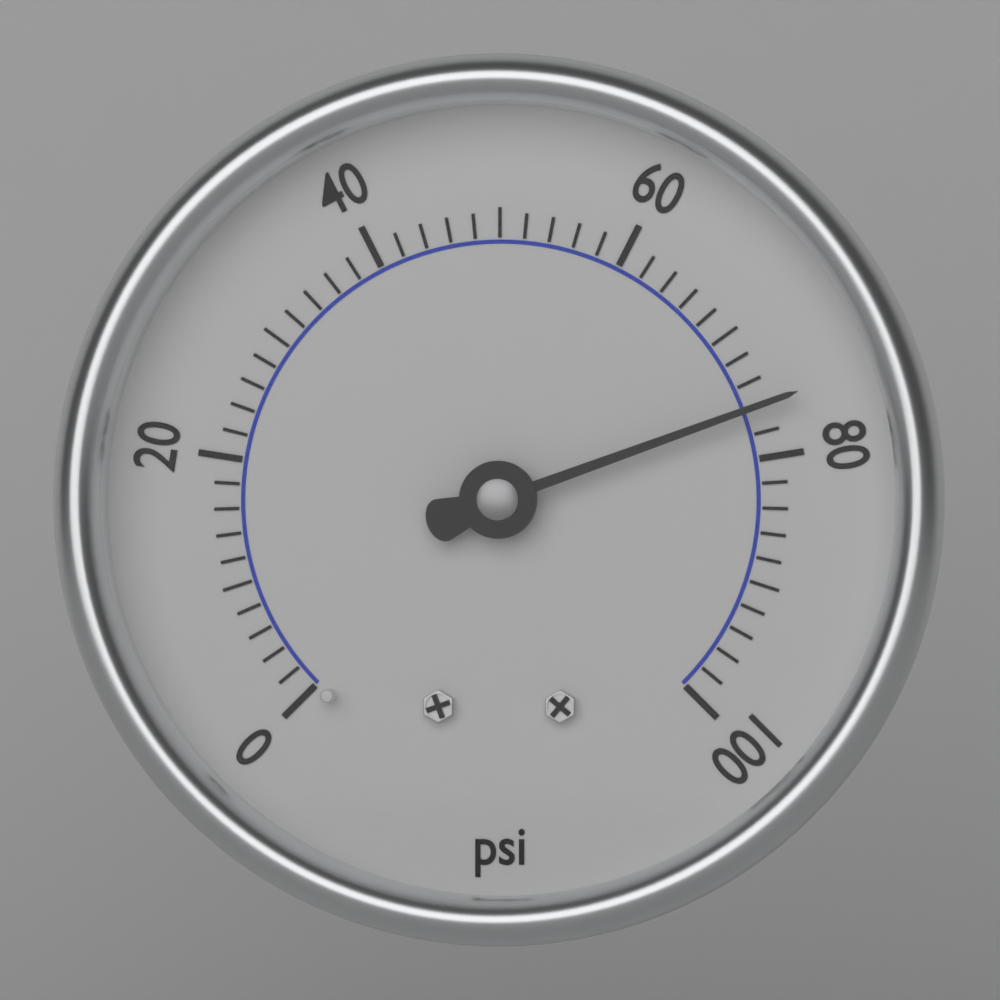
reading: 76 psi
